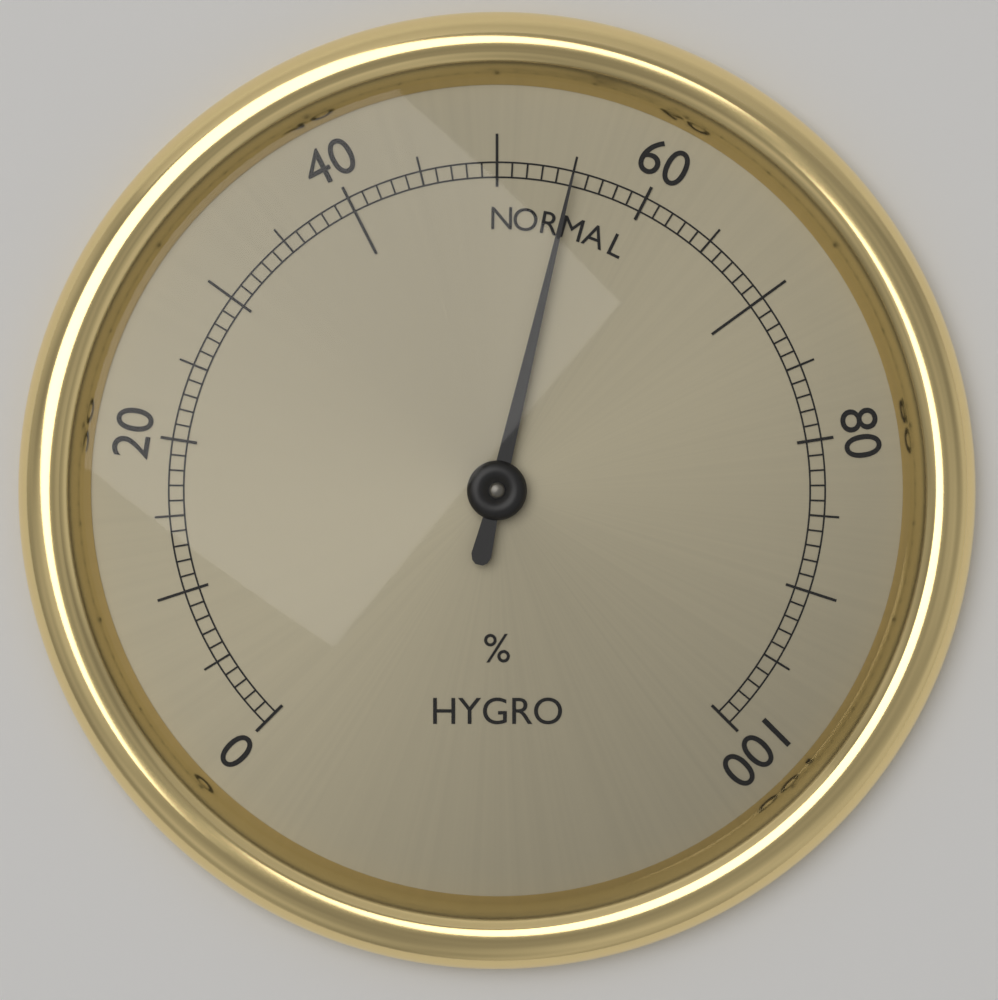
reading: 55 %
